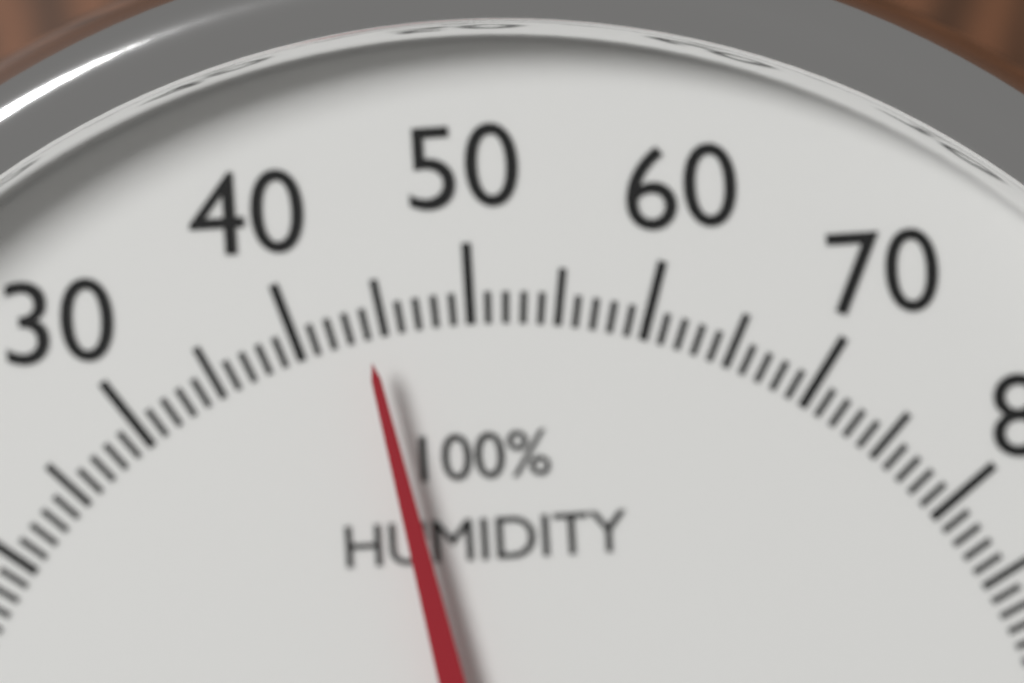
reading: 44 %
